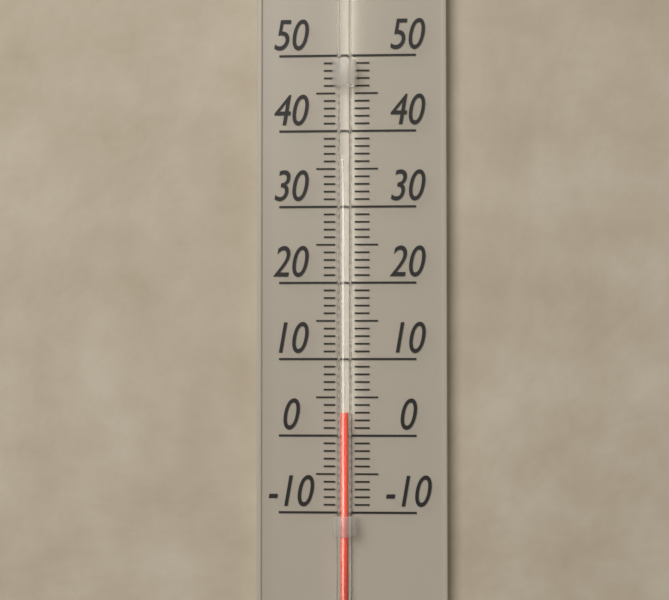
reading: 3 (no unit)
